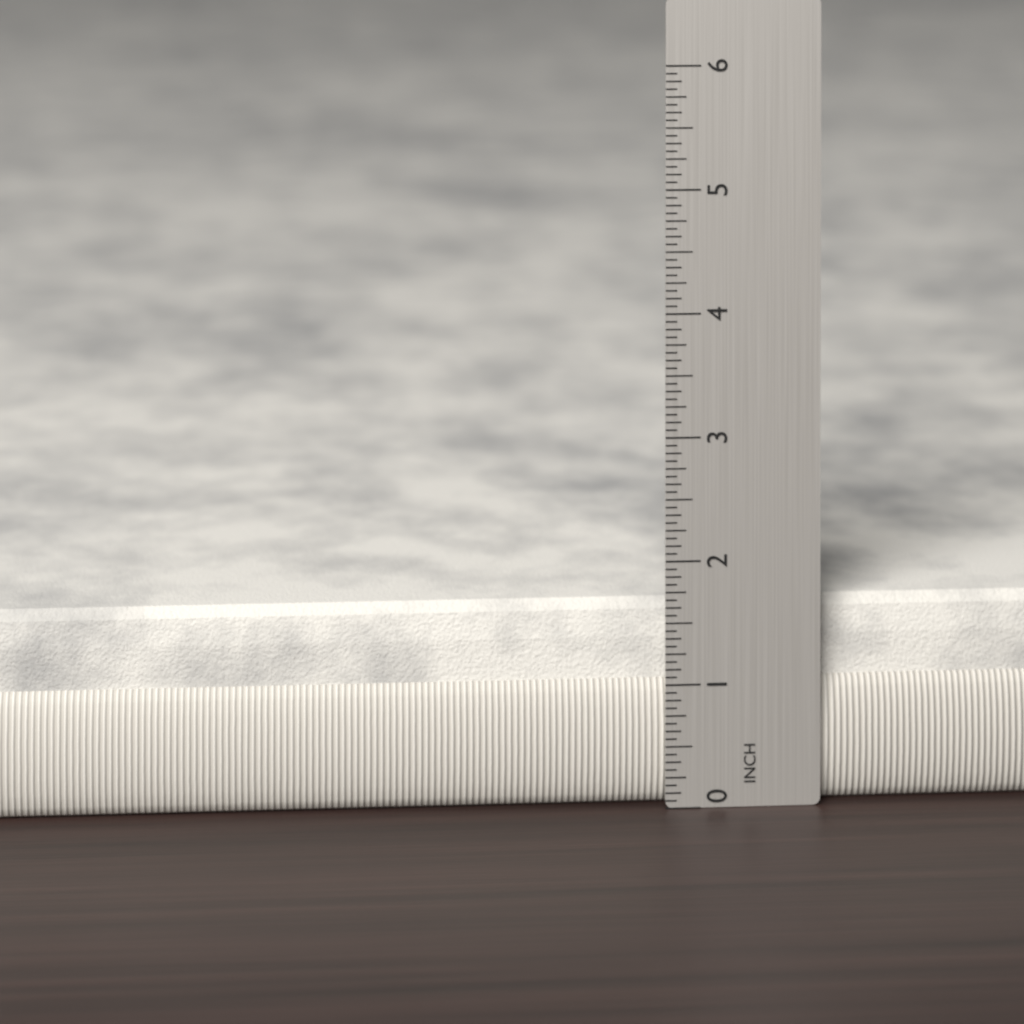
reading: 1.6250 in
